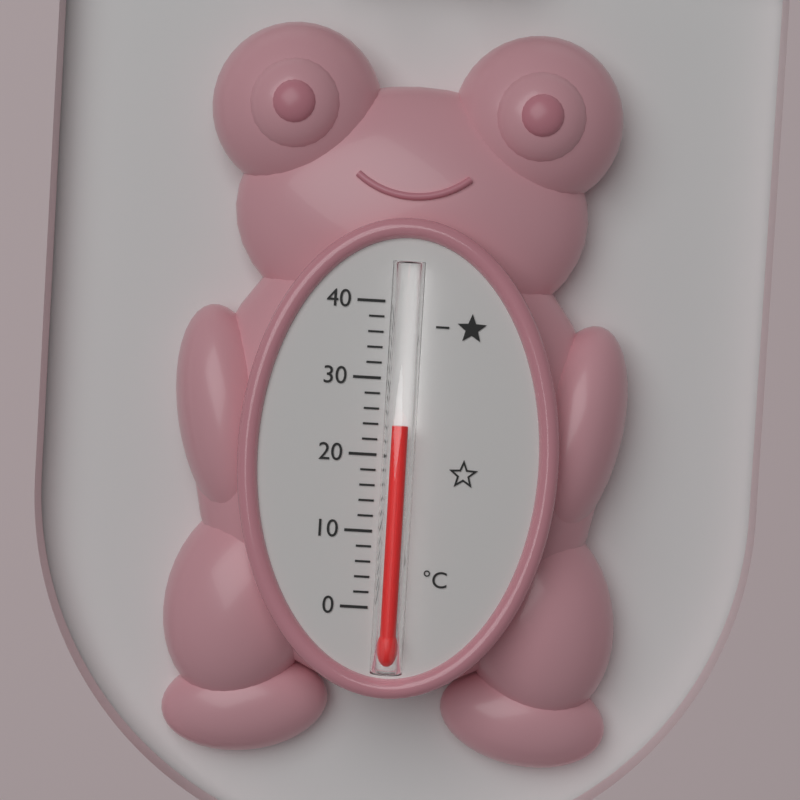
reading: 24 °C
